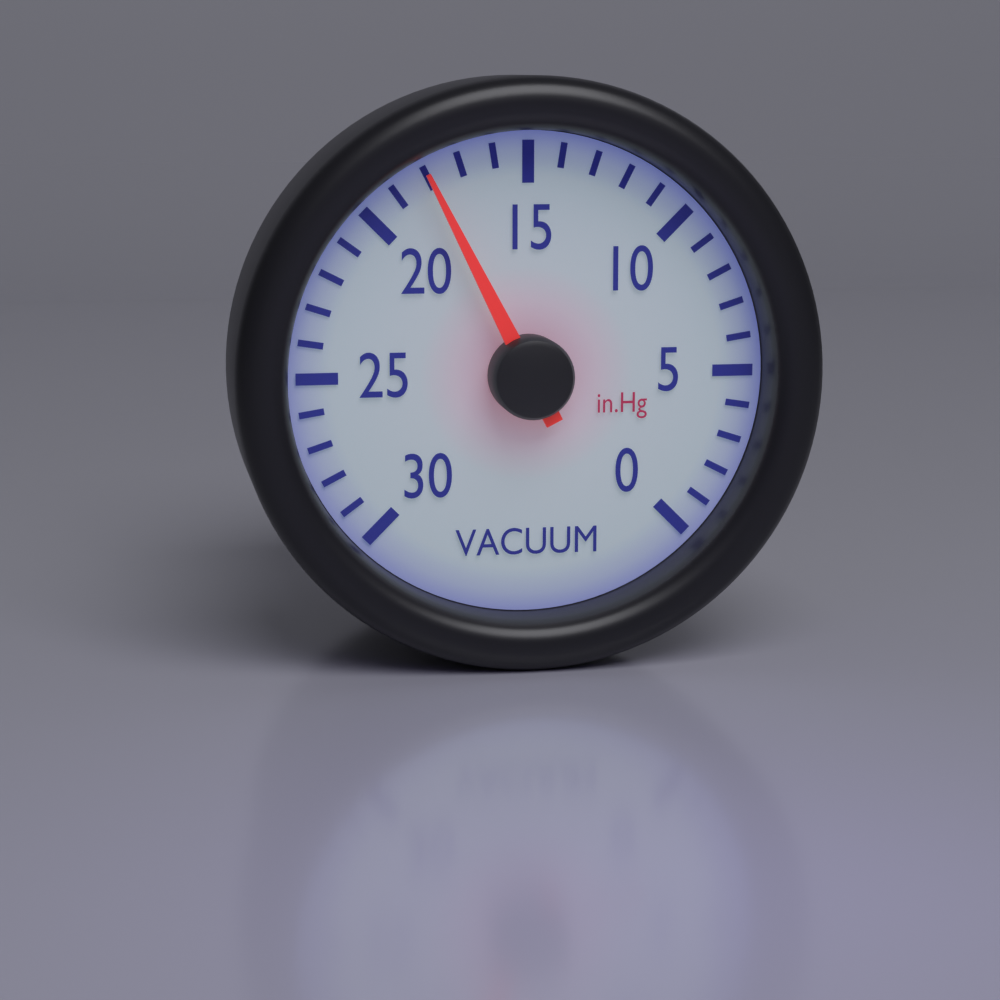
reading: 18 inHg
